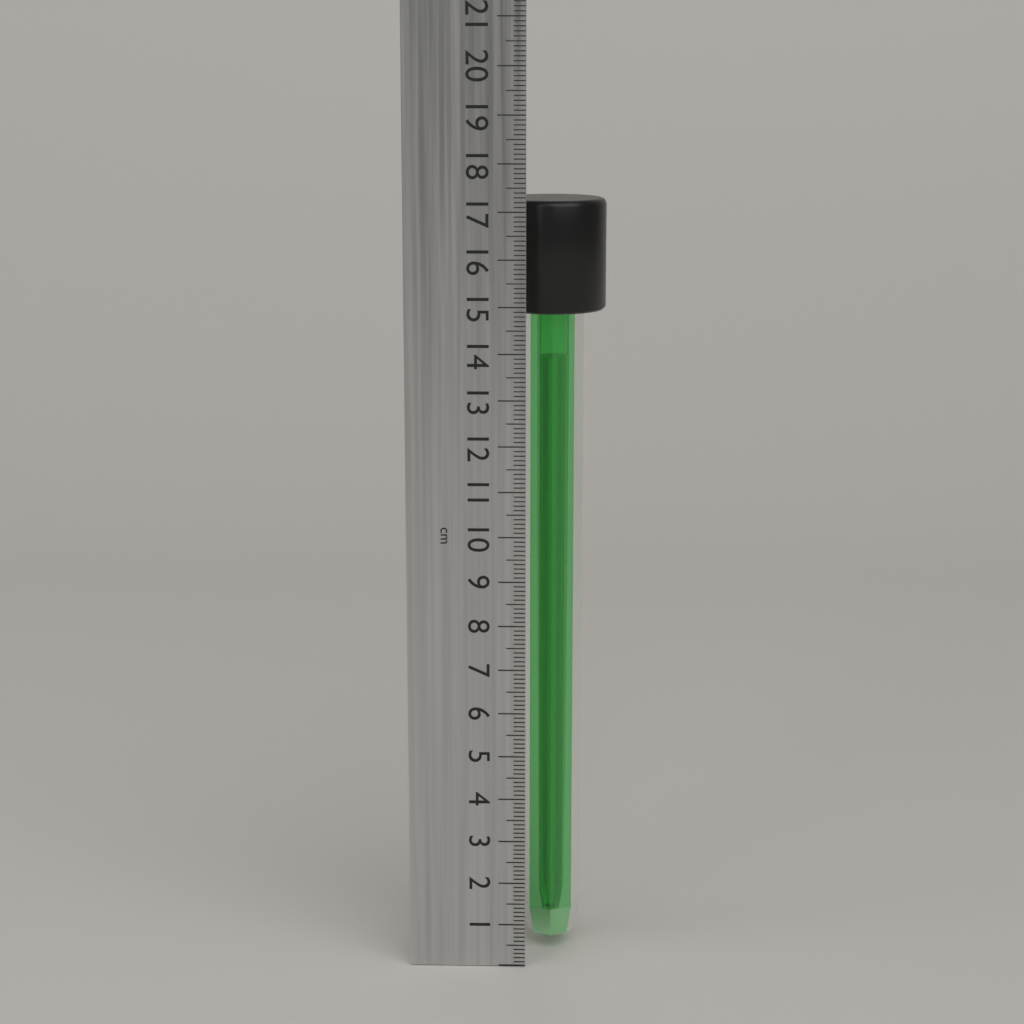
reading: 17.2 cm
